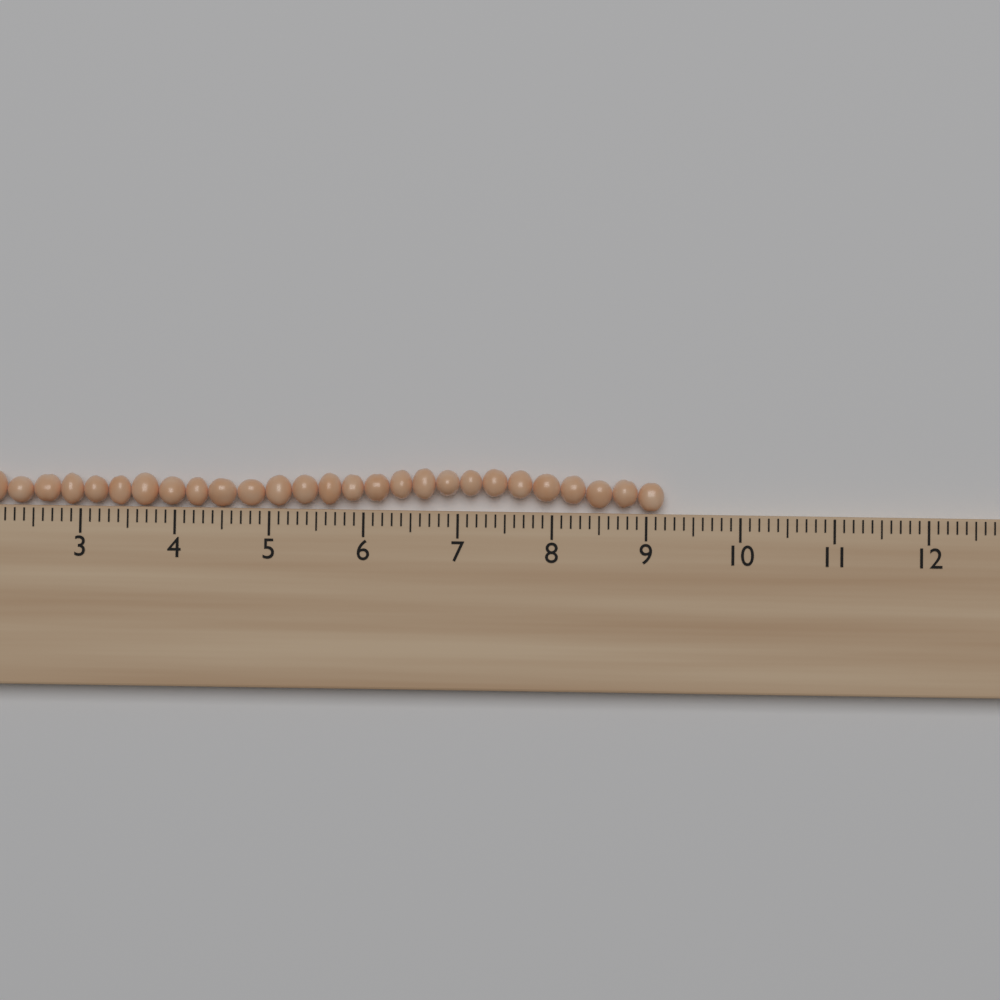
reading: 9.2 cm
